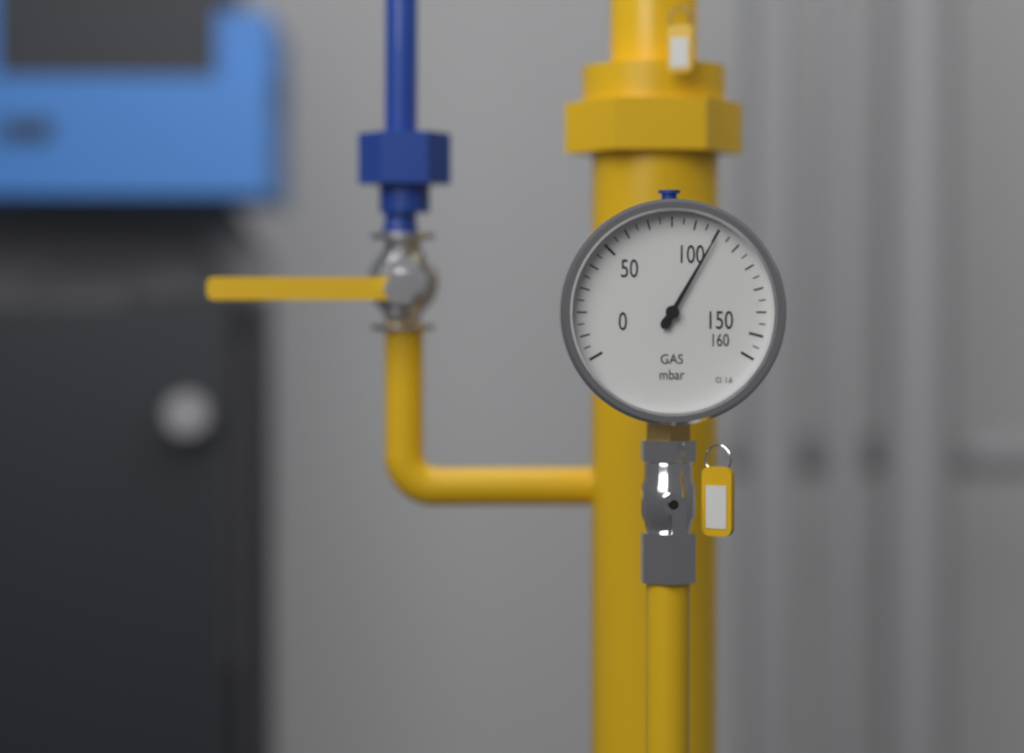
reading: 100 mbar
